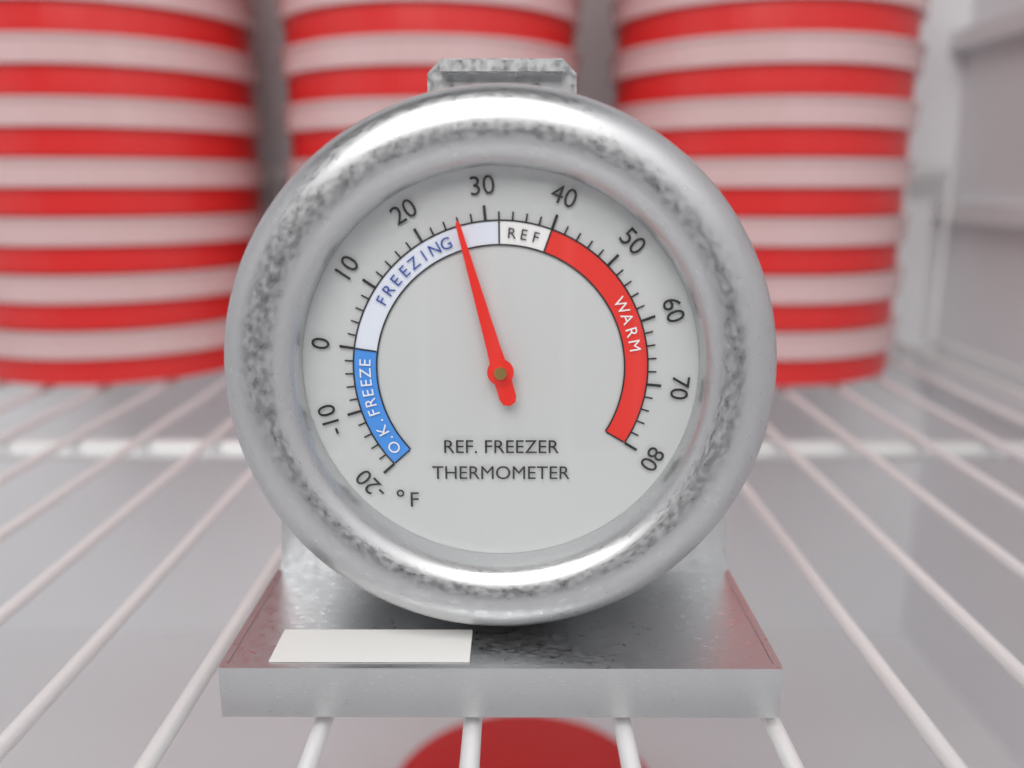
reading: 26 °F
